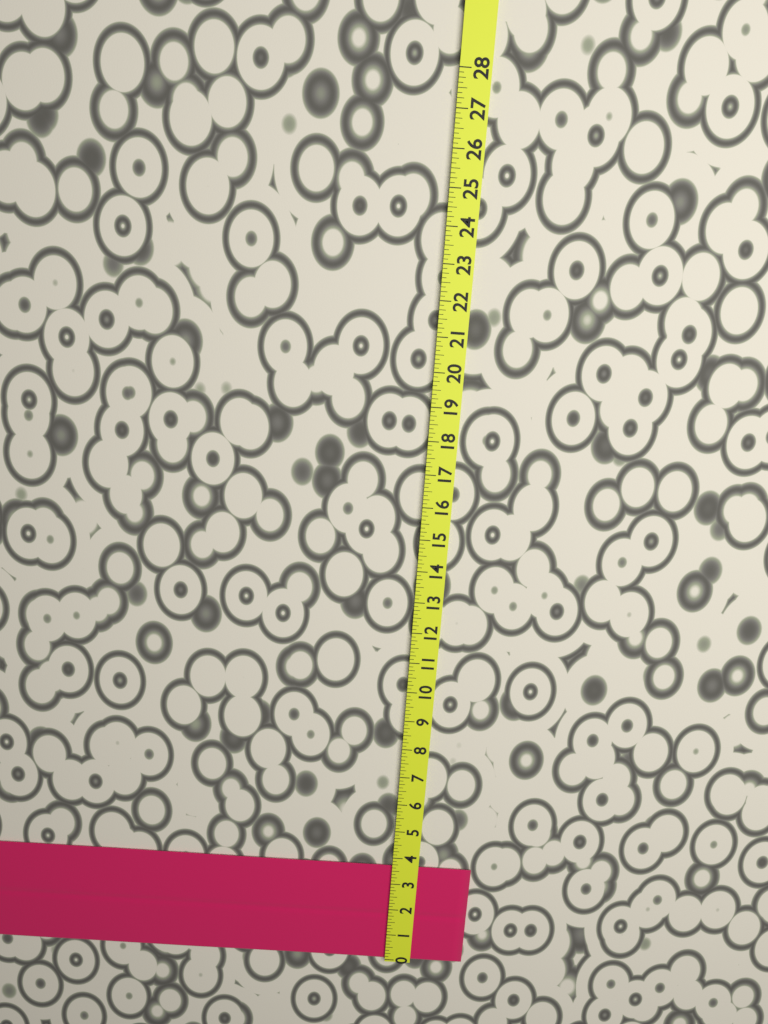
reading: 3.625 (no unit)
